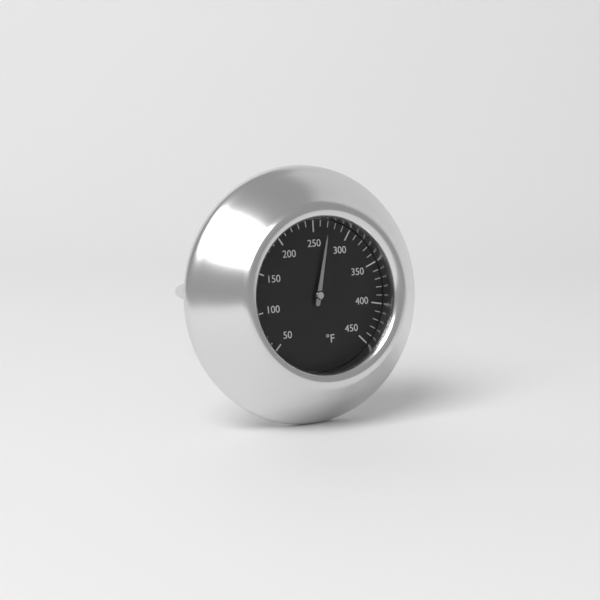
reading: 270 °F
